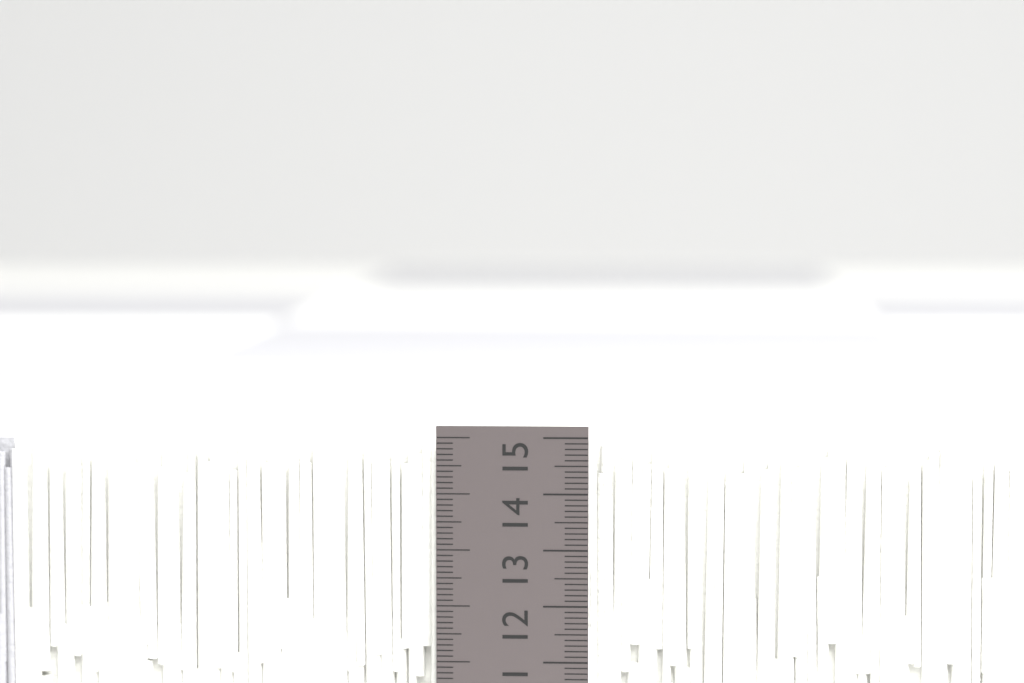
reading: 14.9 cm
